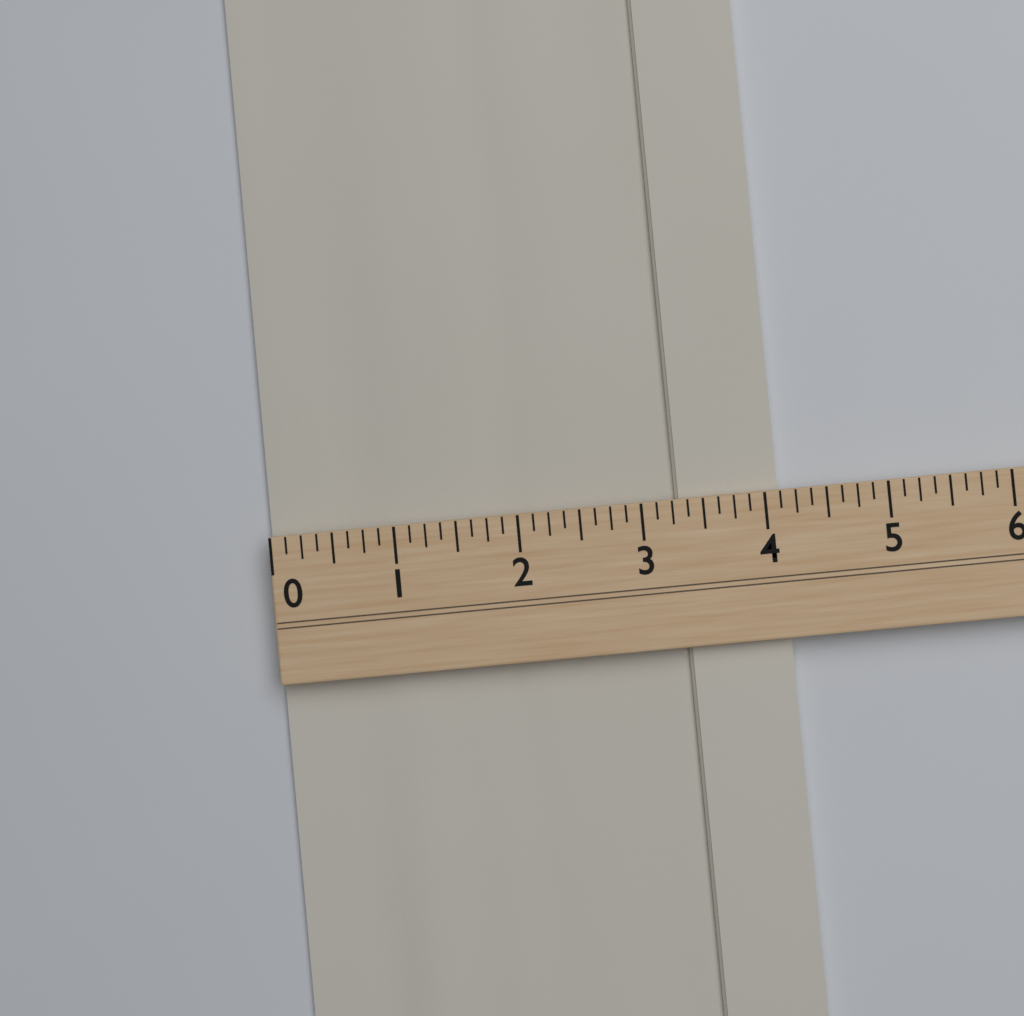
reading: 4.125 (no unit)
